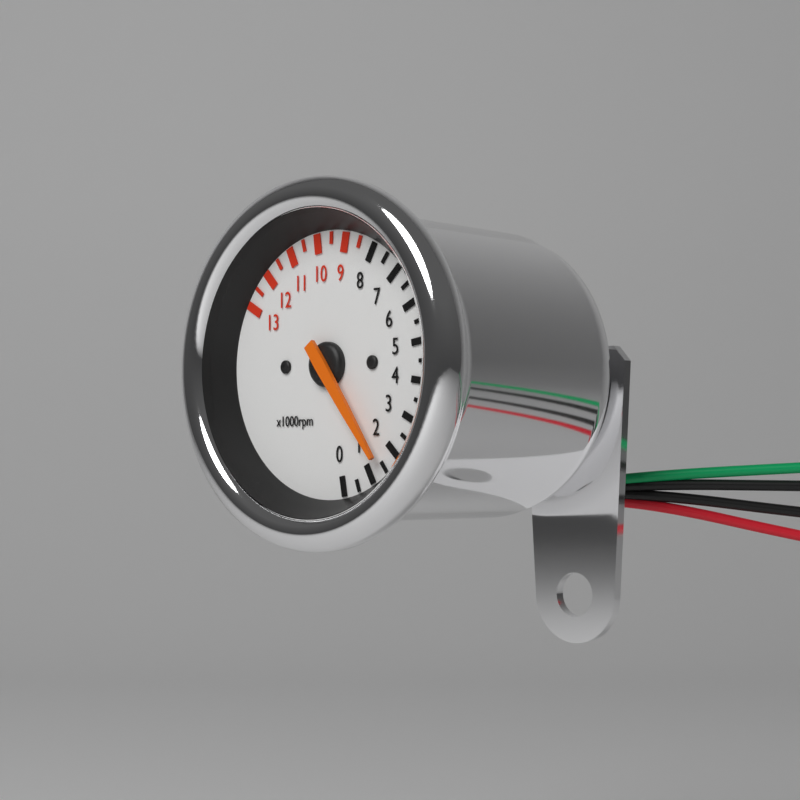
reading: 1500 rpm
